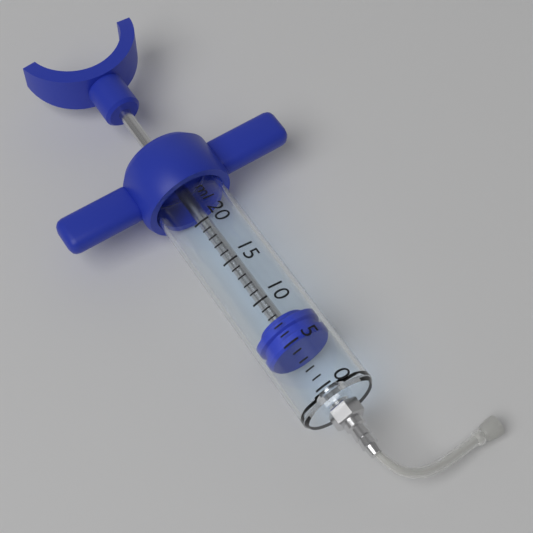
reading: 5 ml
